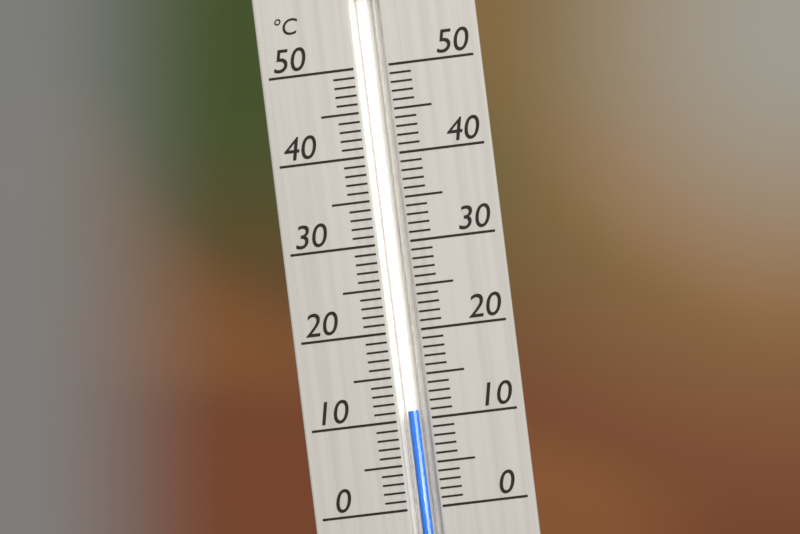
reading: 11 °C
